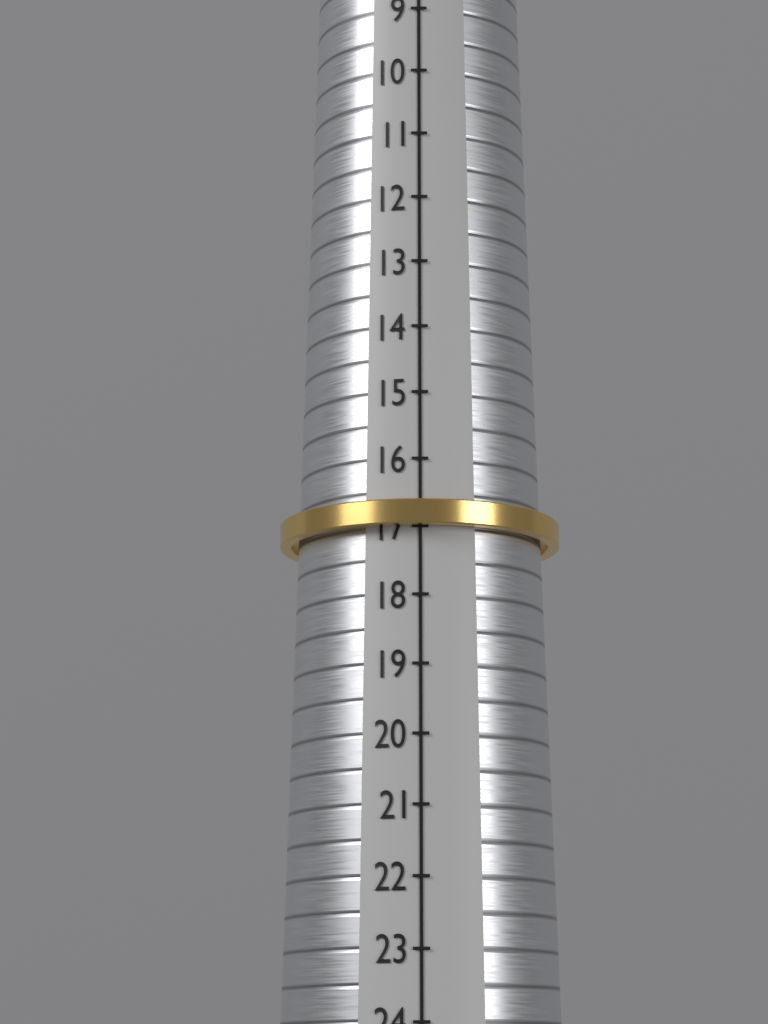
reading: 17 (no unit)
